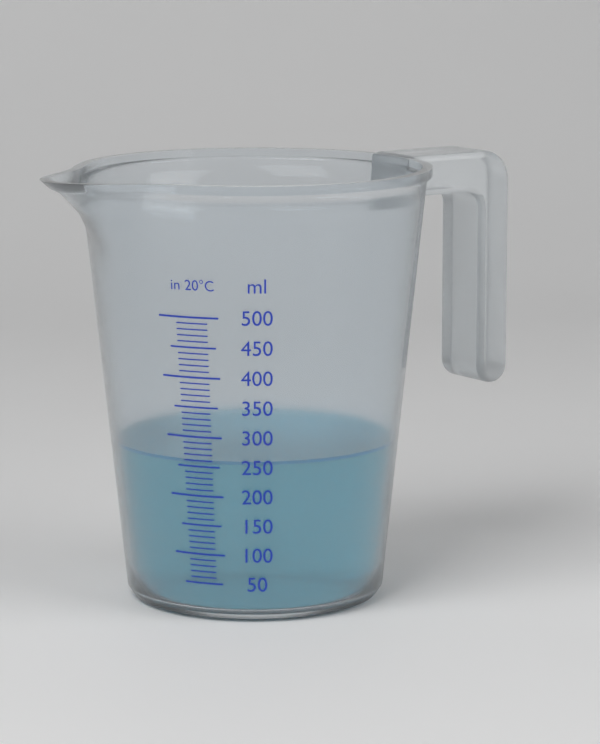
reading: 260 ml
